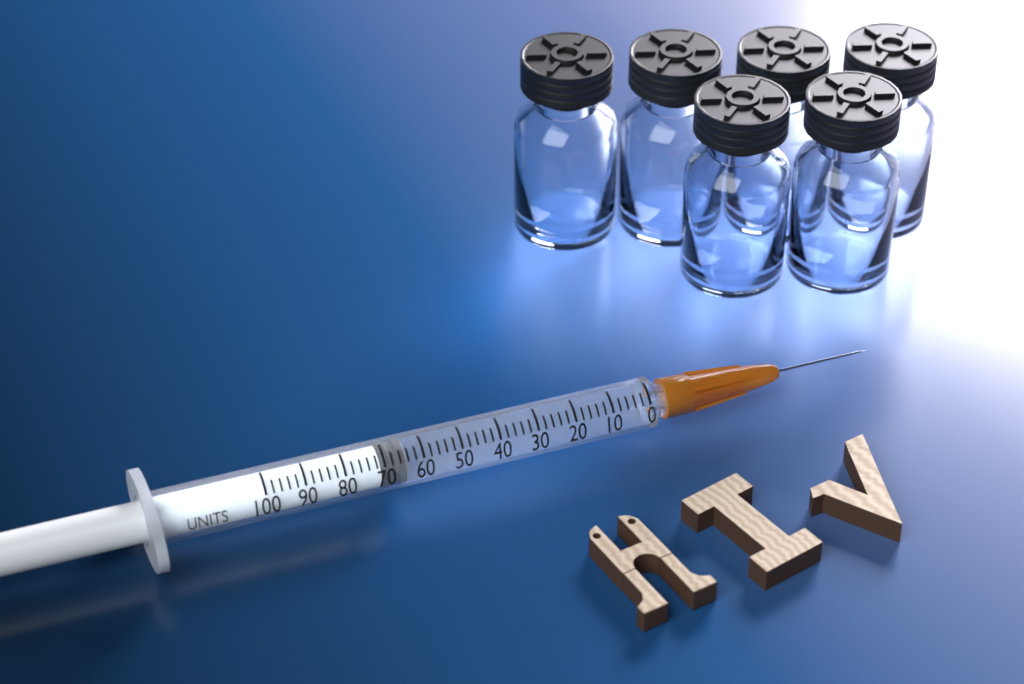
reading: 64 units
